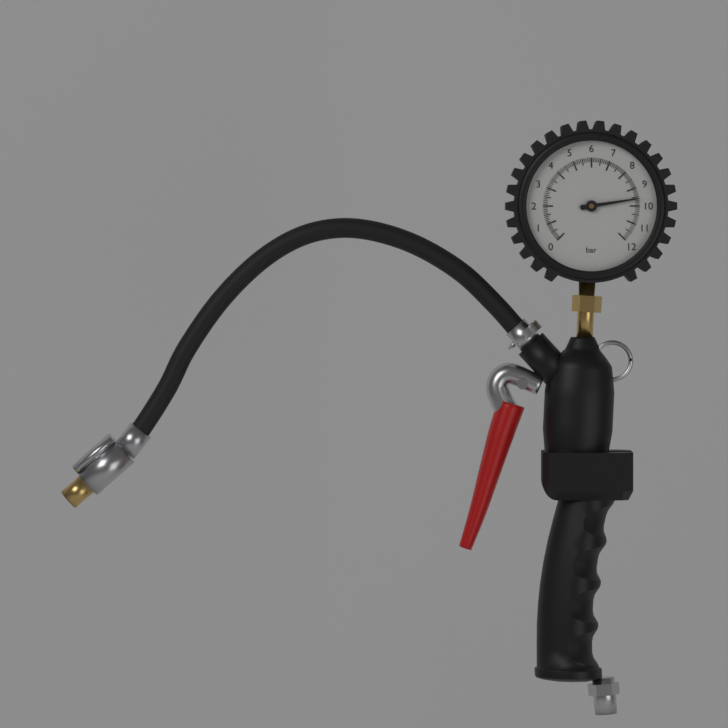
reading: 9.6 bar
